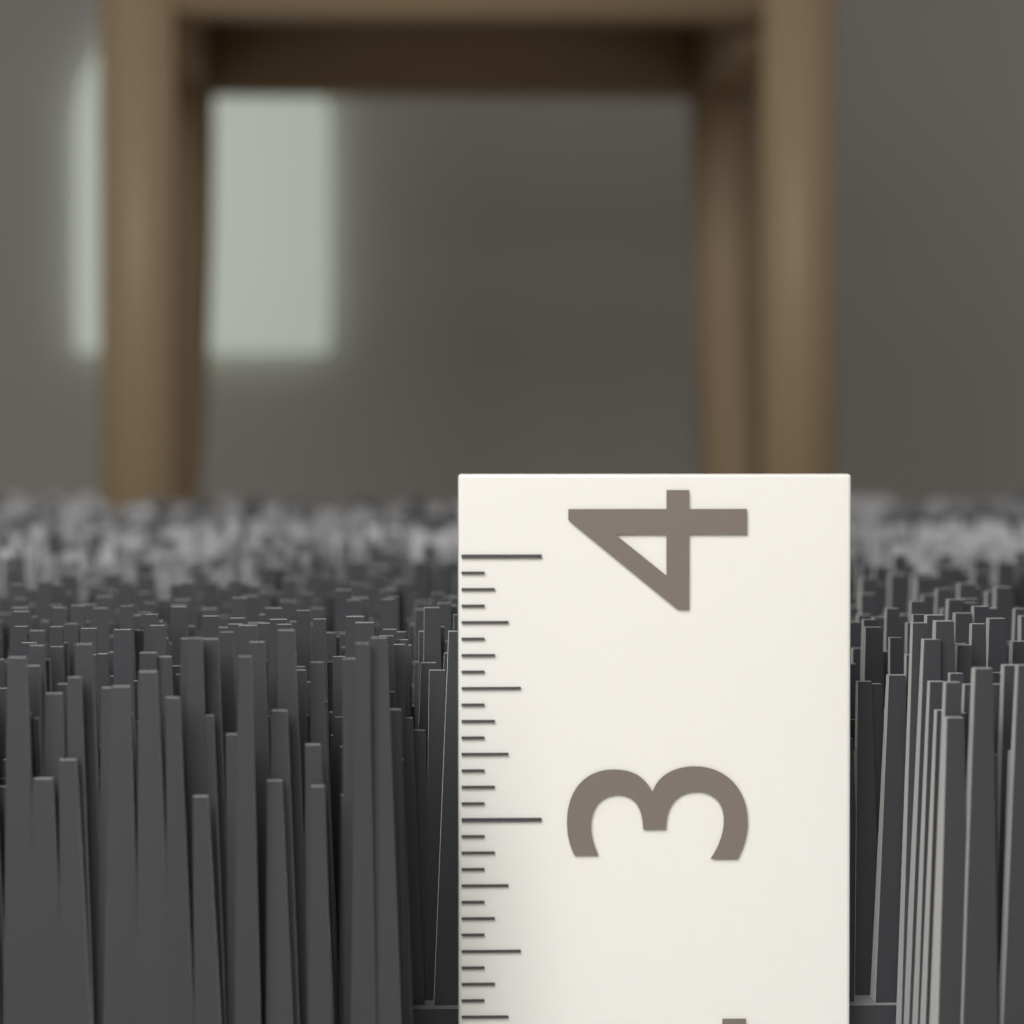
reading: 3.7500 (no unit)
